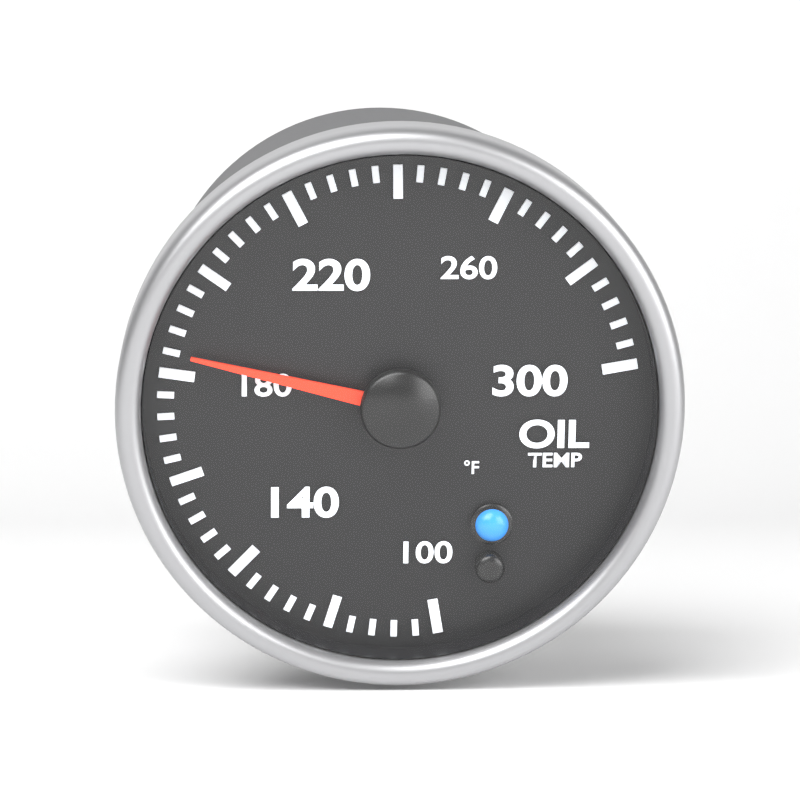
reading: 184 °F
